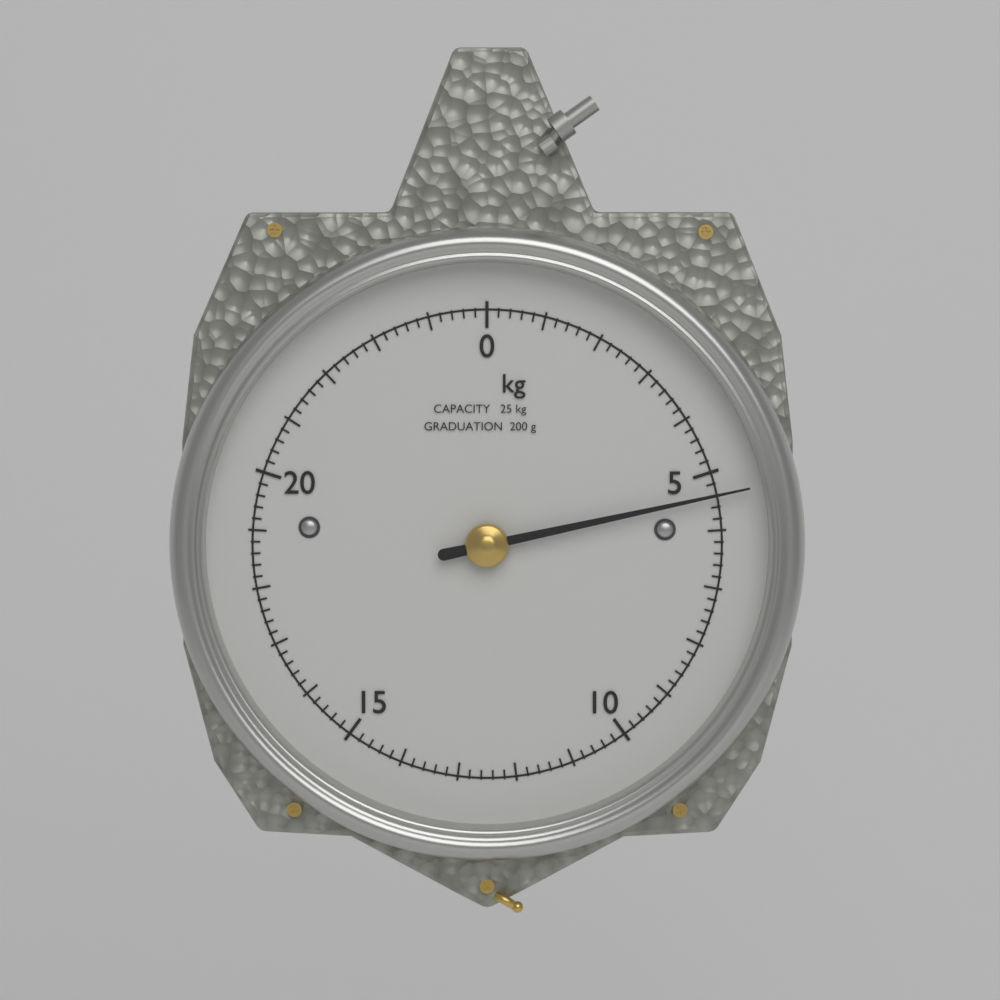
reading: 5.4 kg
